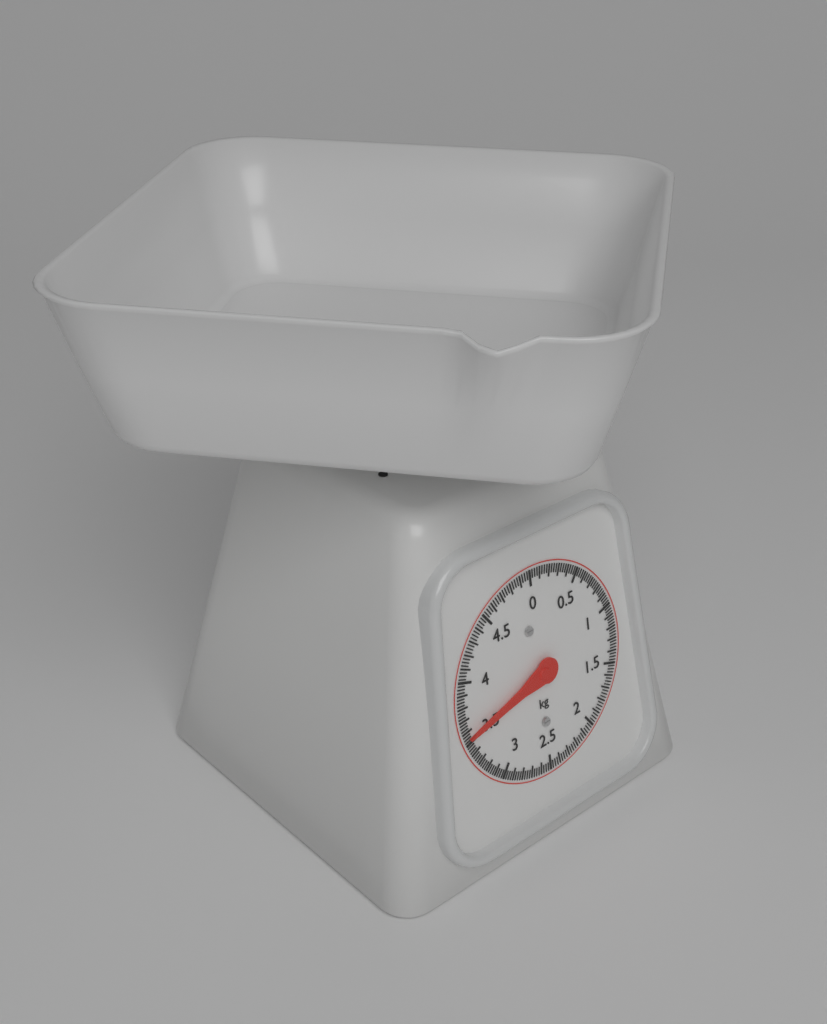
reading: 3.550 kg
